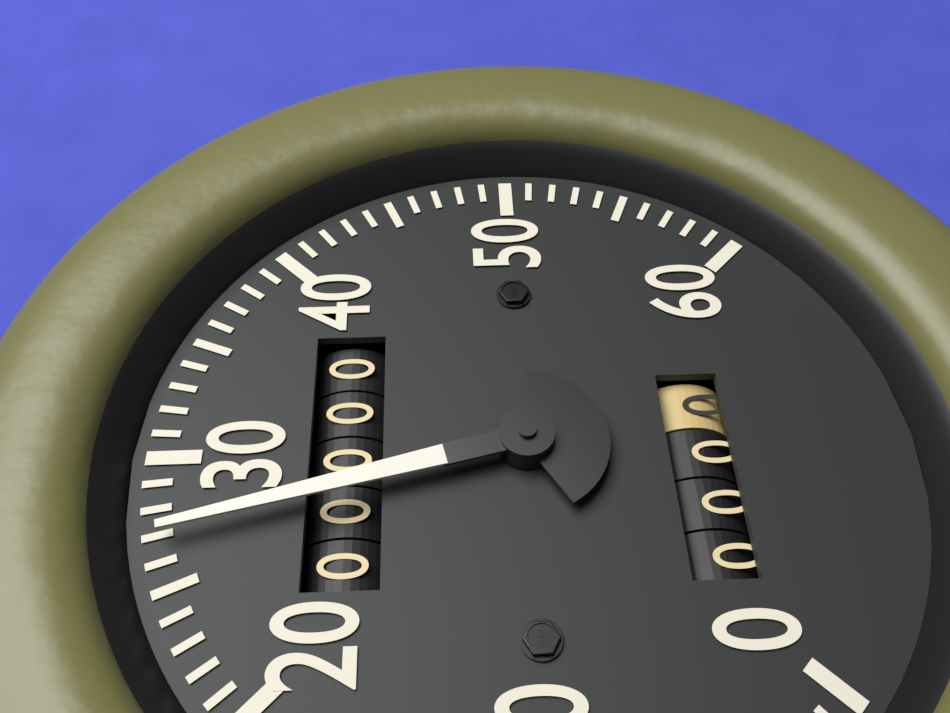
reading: 27 (no unit)
